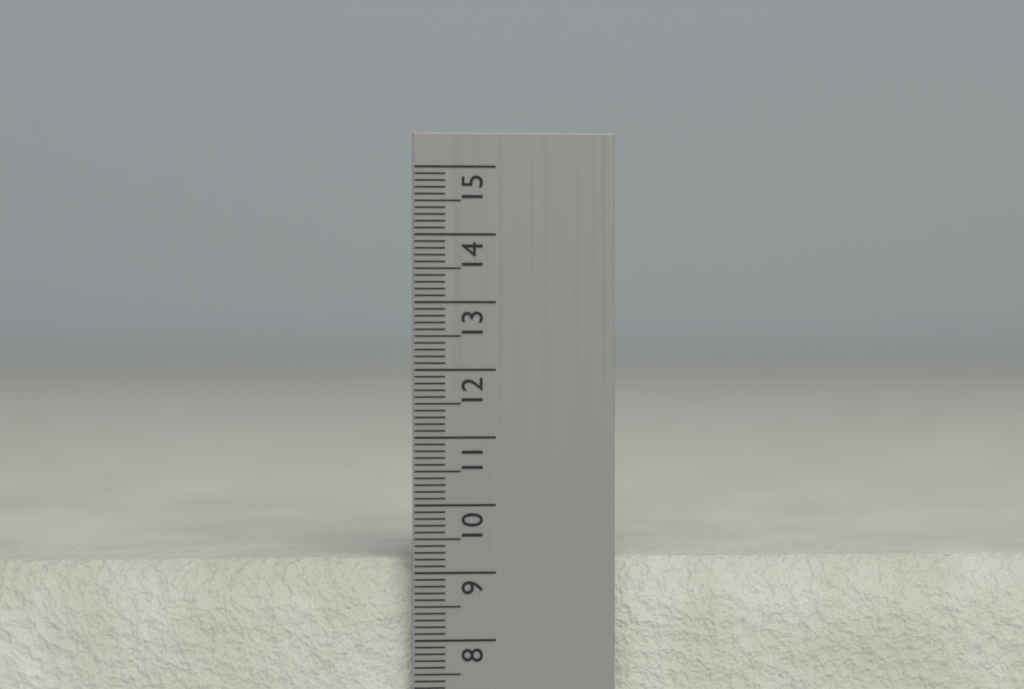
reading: 9.2 cm
